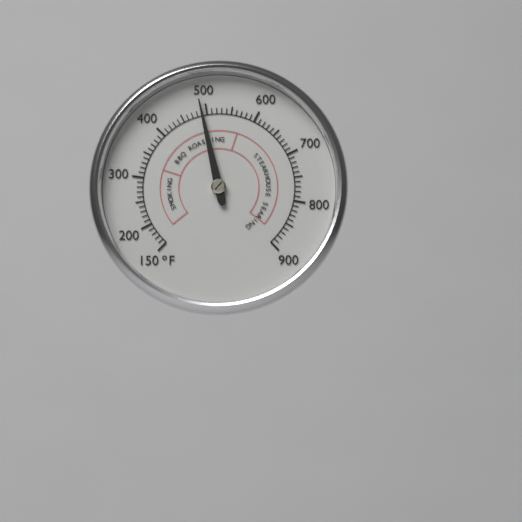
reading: 490 °F
